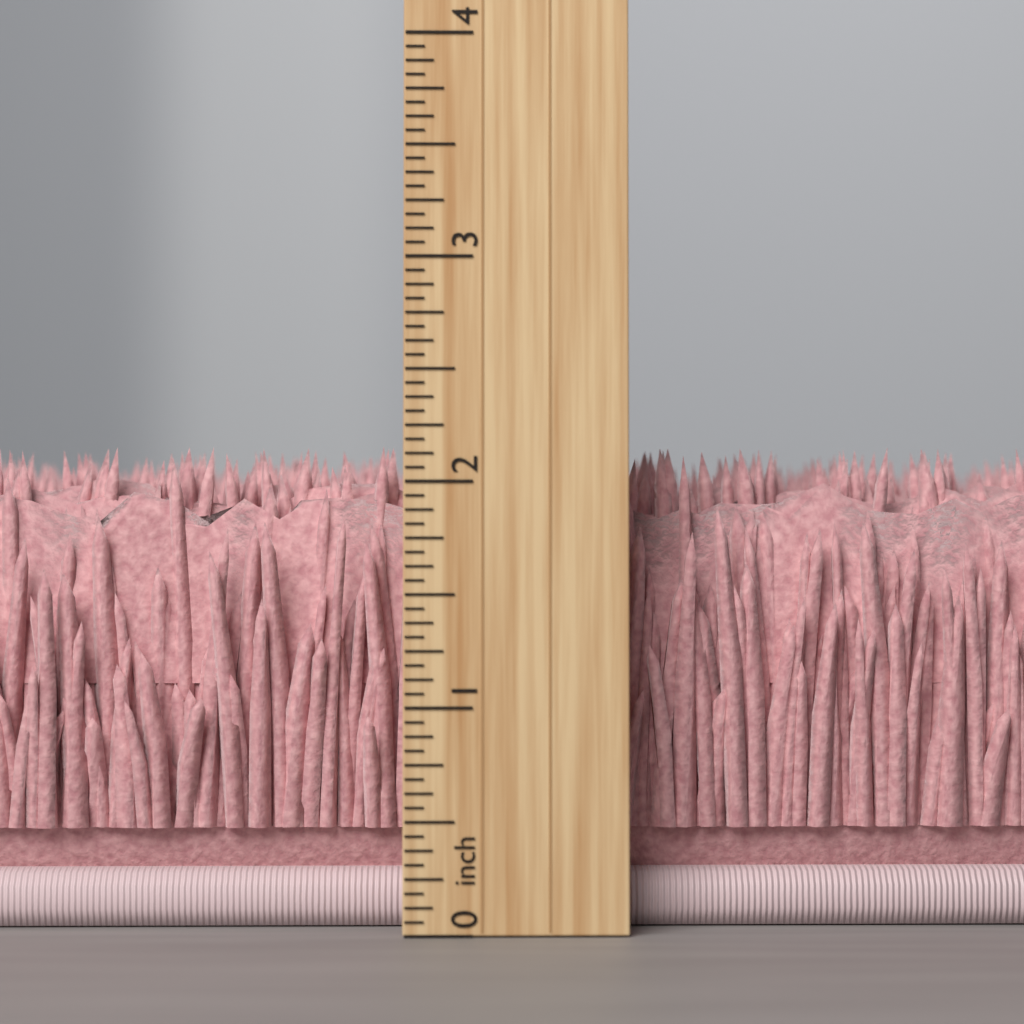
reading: 2.1875 inch
